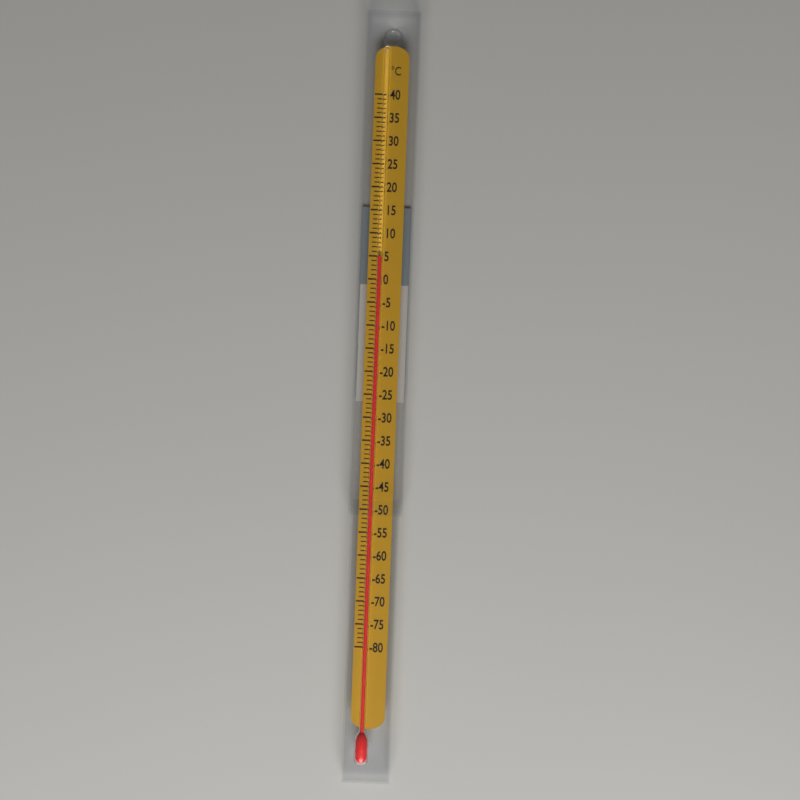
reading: 5 °C
